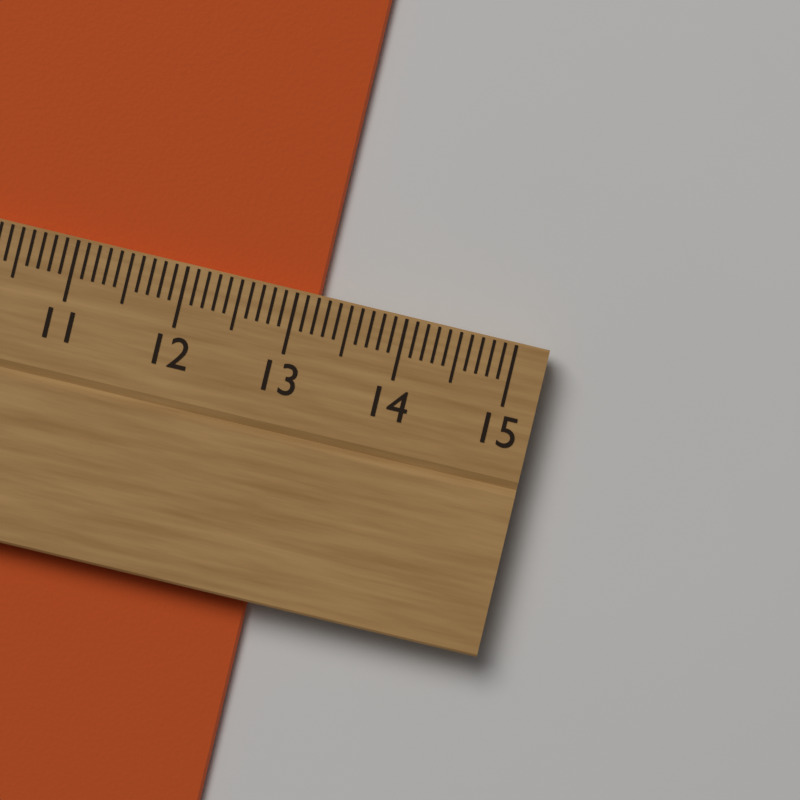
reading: 13.2 cm
